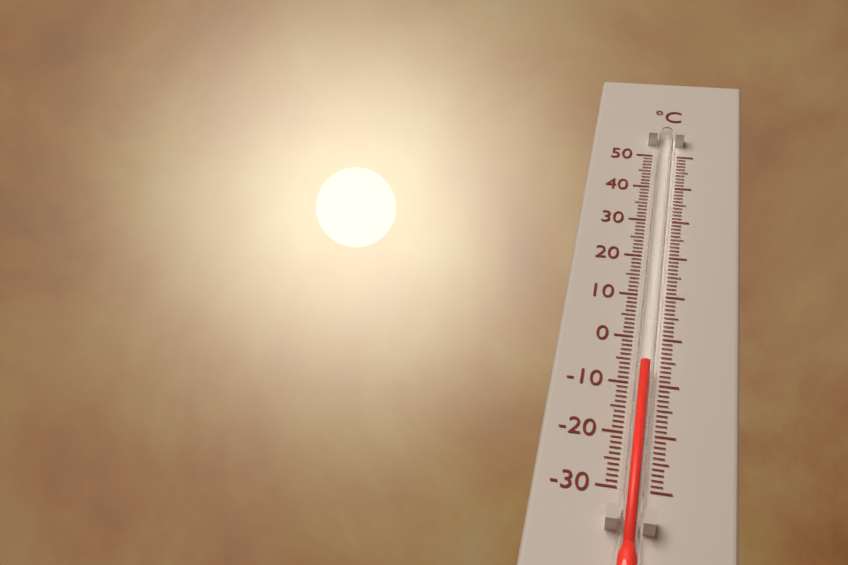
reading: -7 °C
